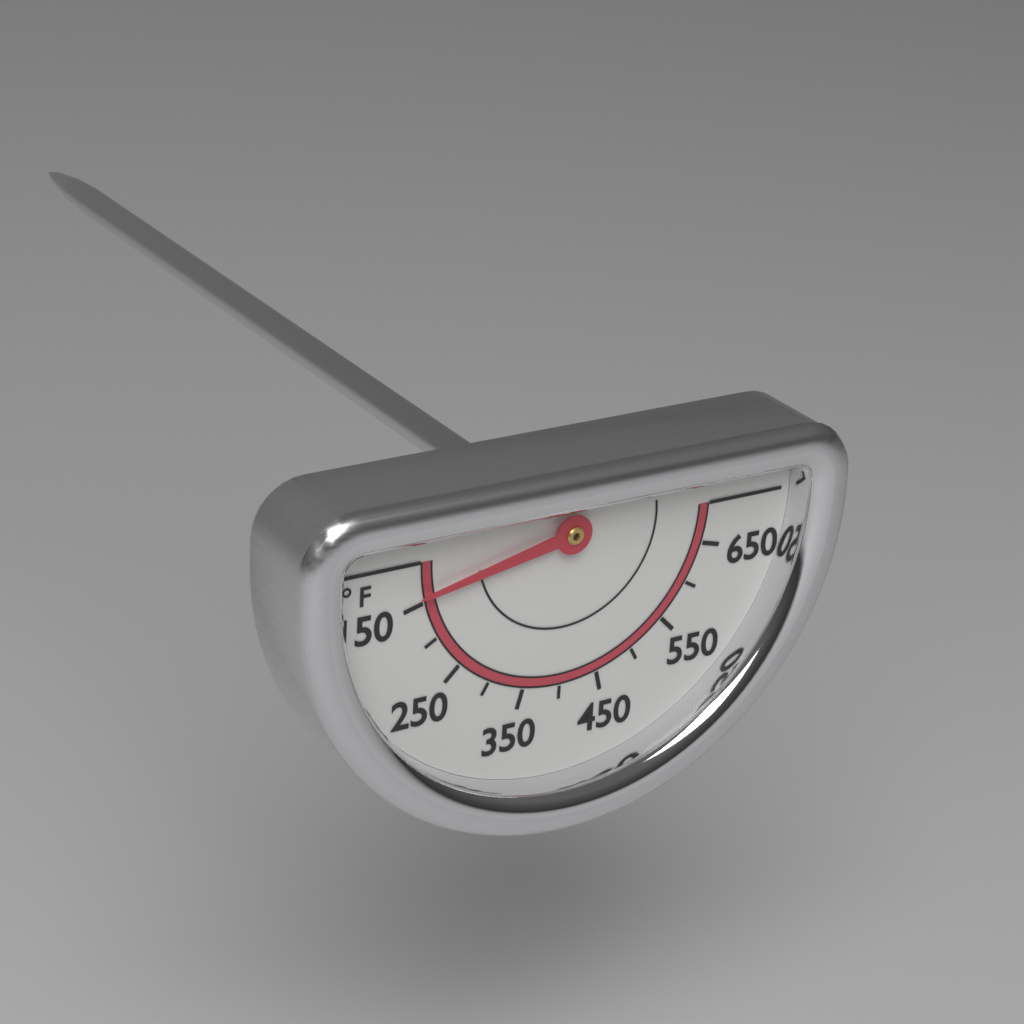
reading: 140 °F
